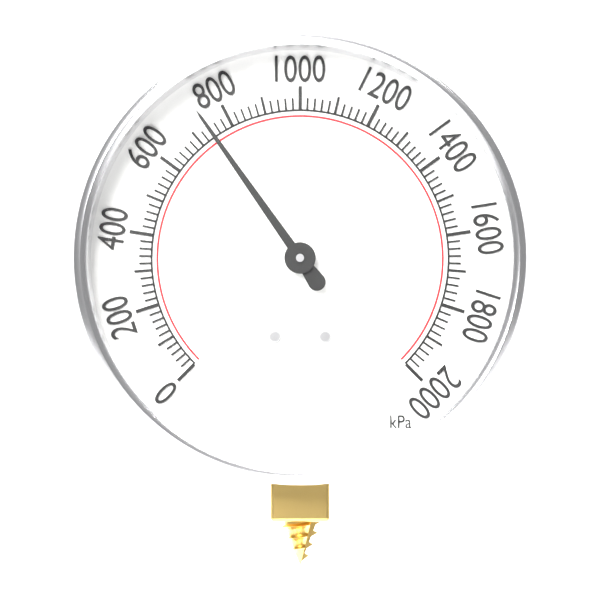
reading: 740 kPa
